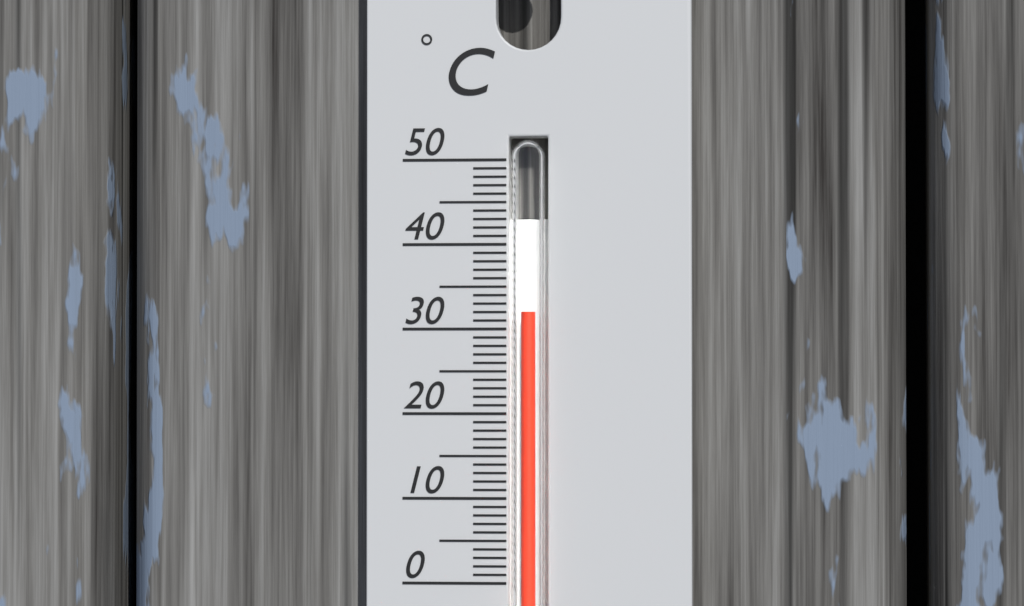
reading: 32 °C
